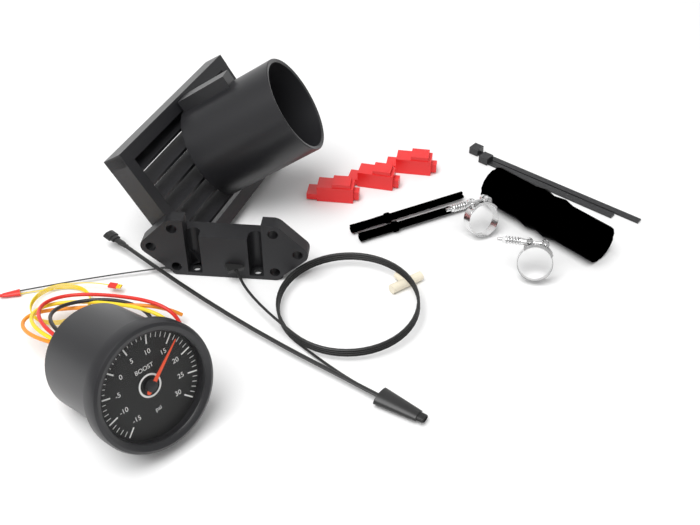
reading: 16 psi
